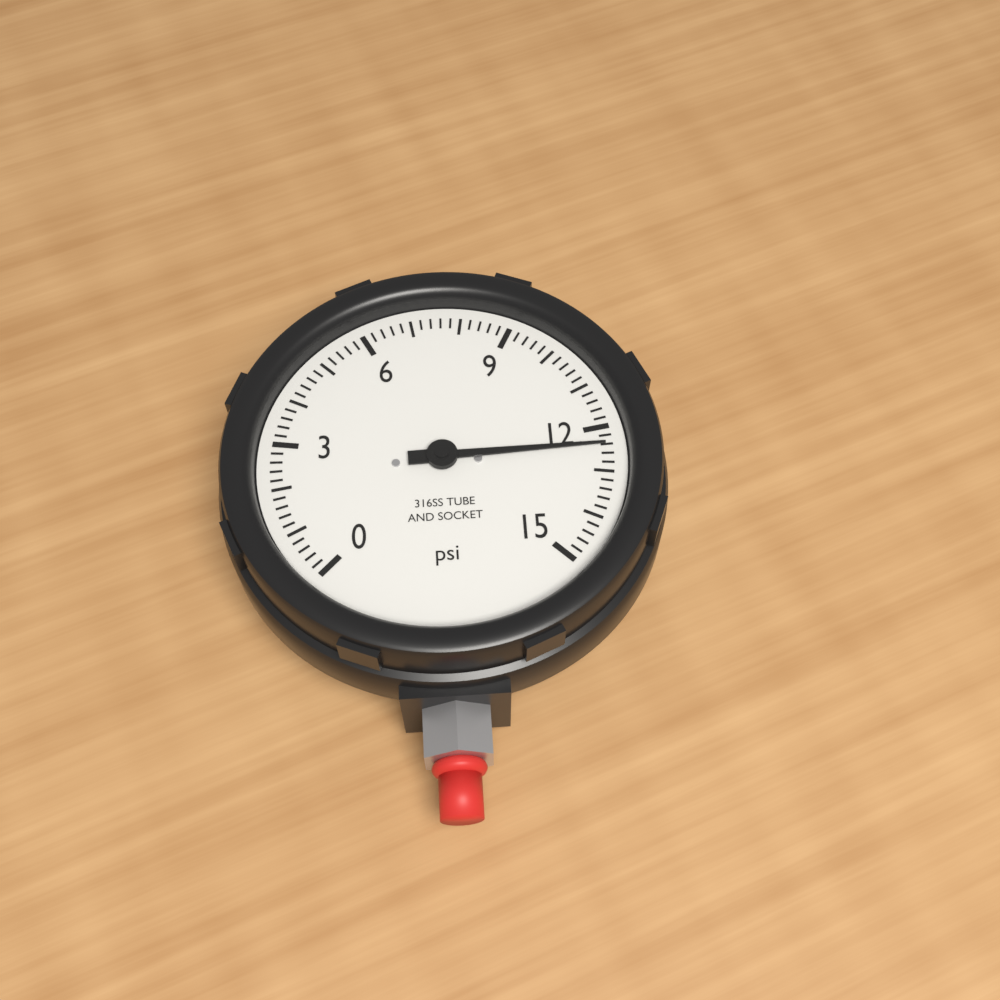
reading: 12.4 psi
